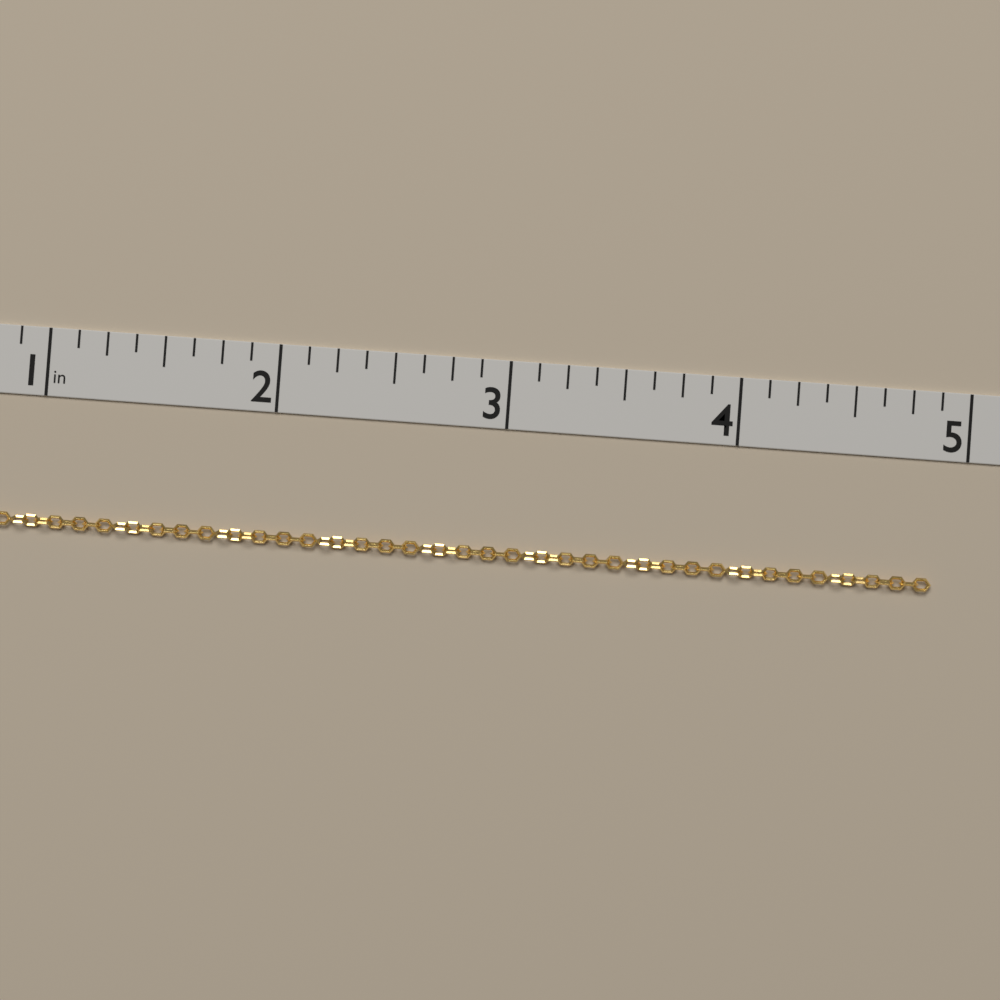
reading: 4.875 in
